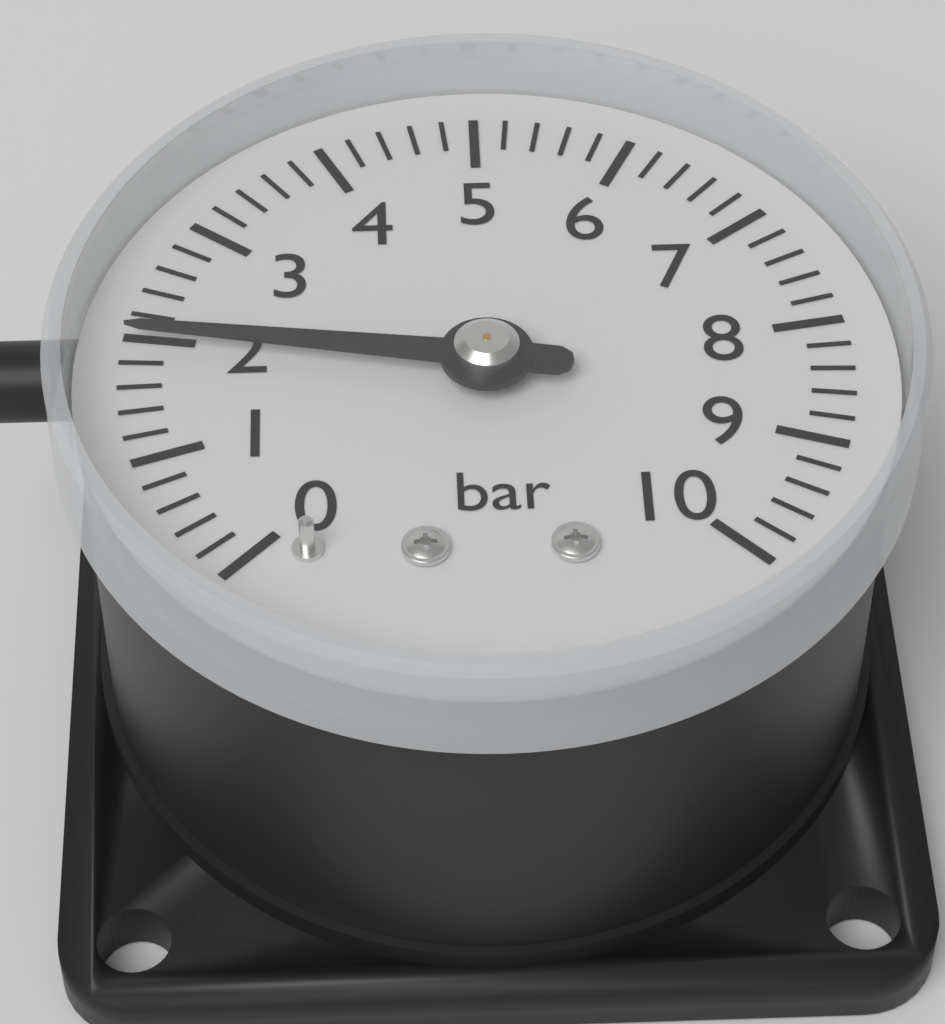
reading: 2.0 bar
